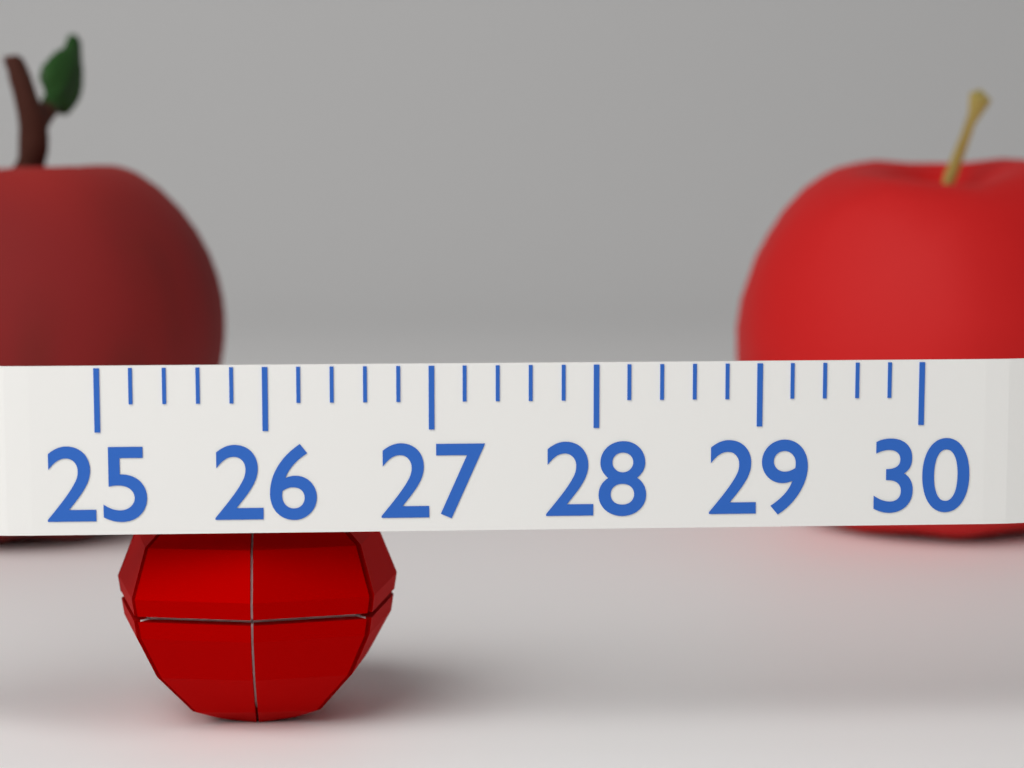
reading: 26.8 (no unit)
